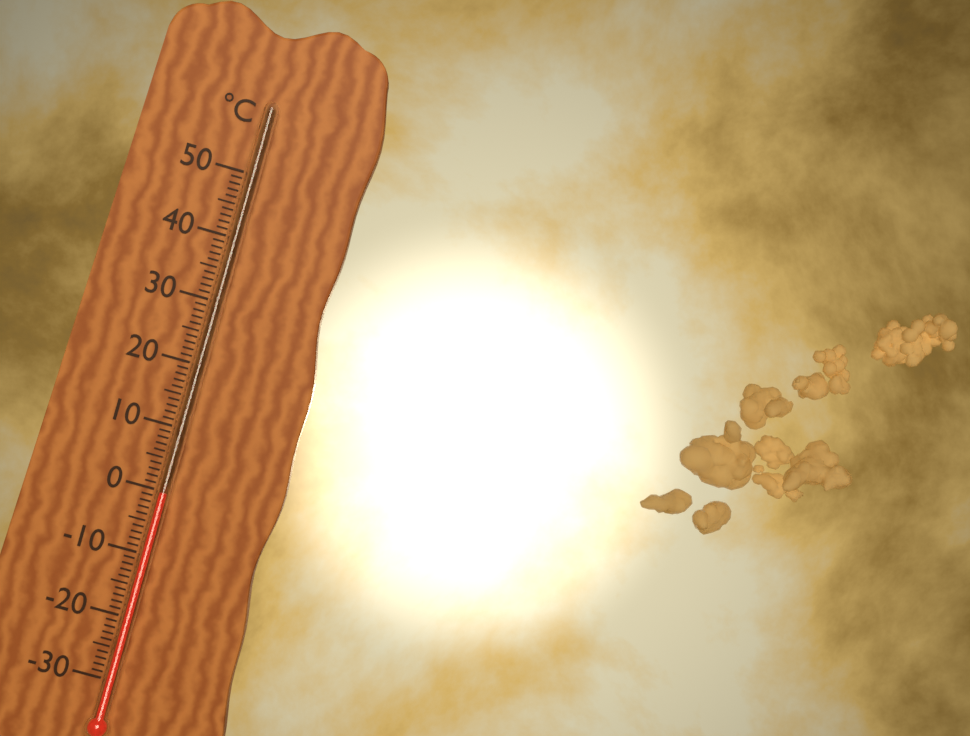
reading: 0 °C
